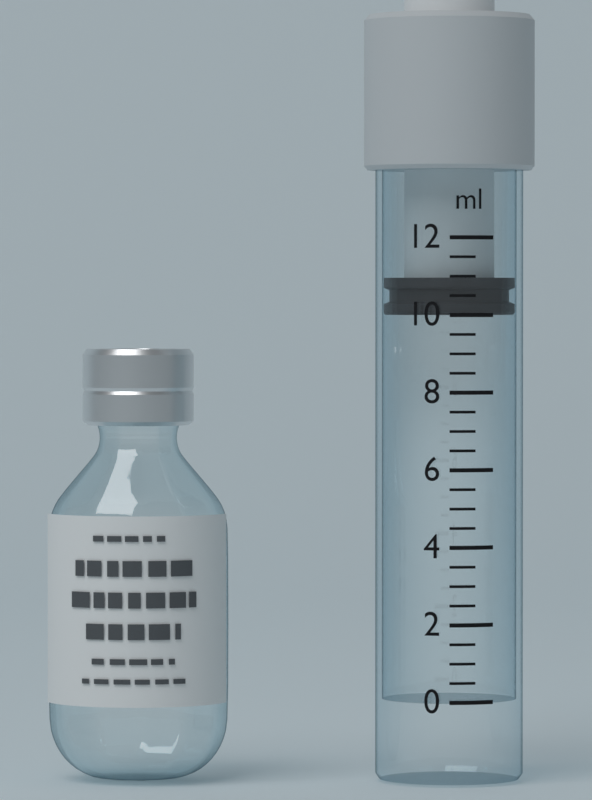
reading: 10.0 ml
